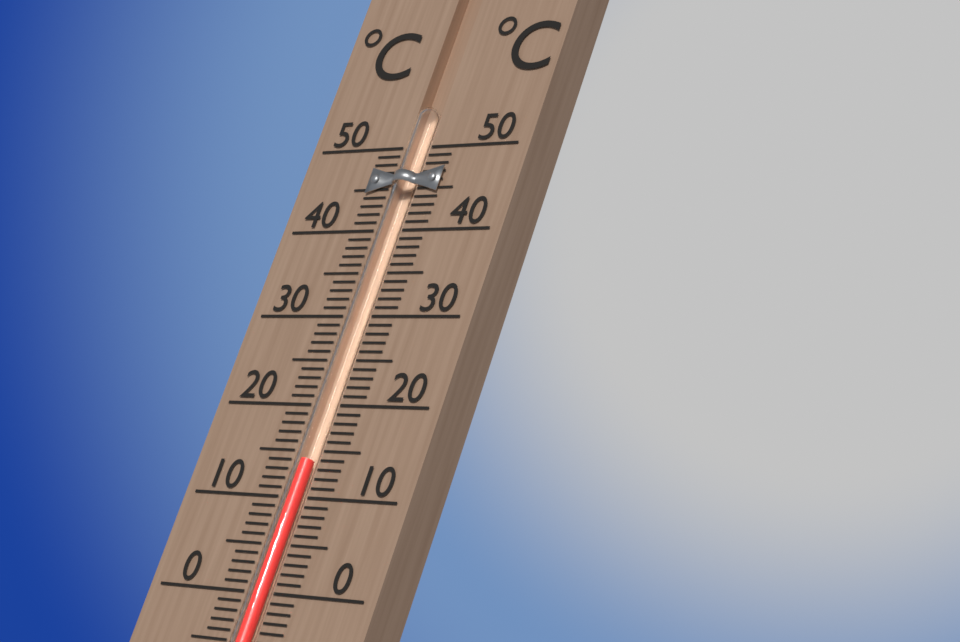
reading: 14 °C
